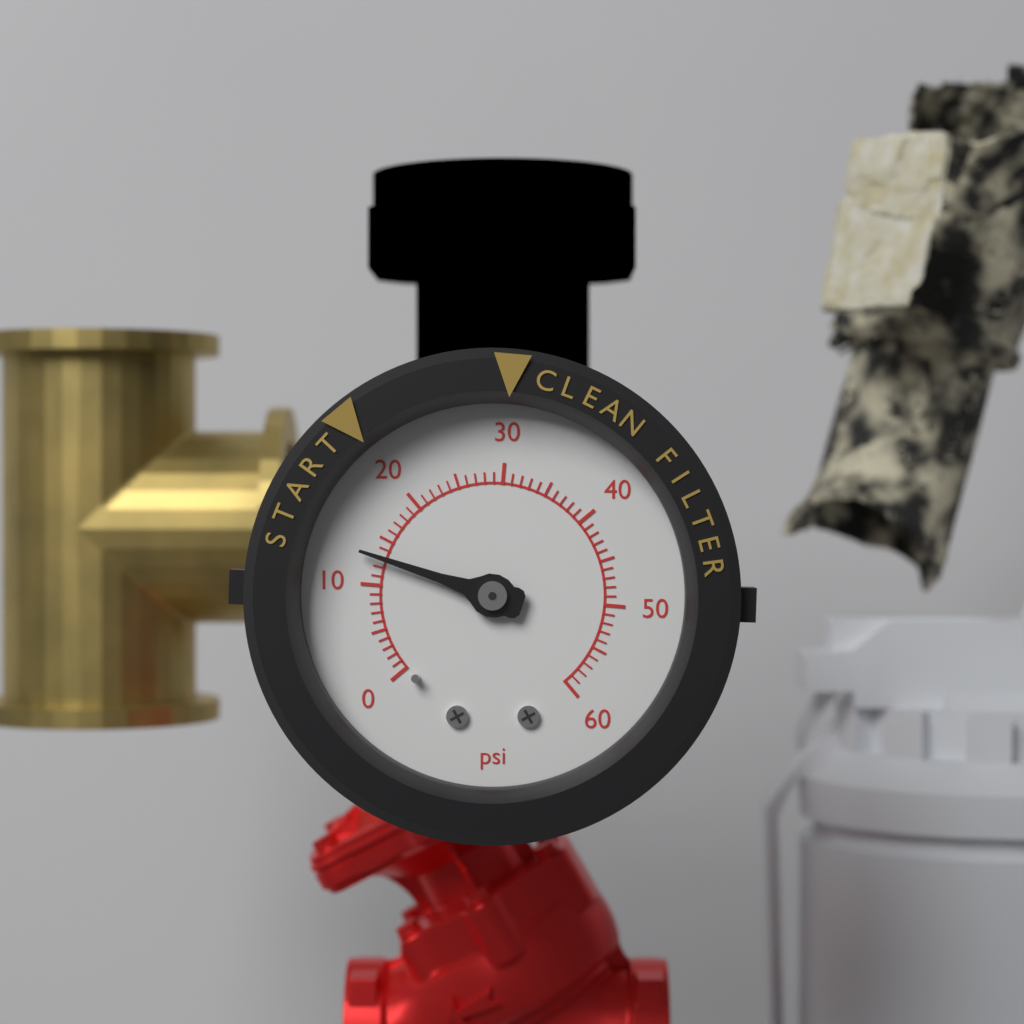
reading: 13 psi
